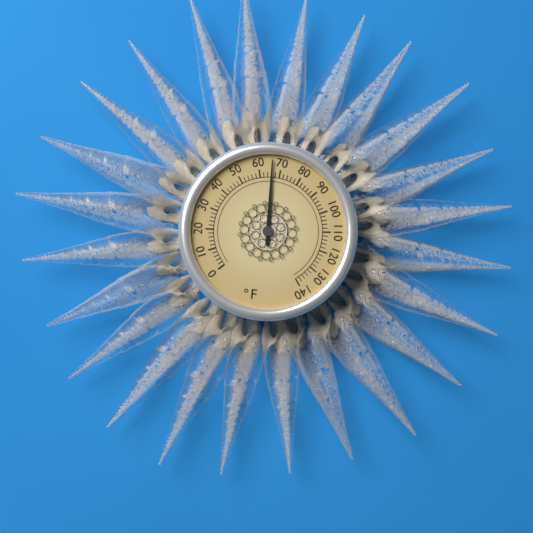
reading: 66 °F
